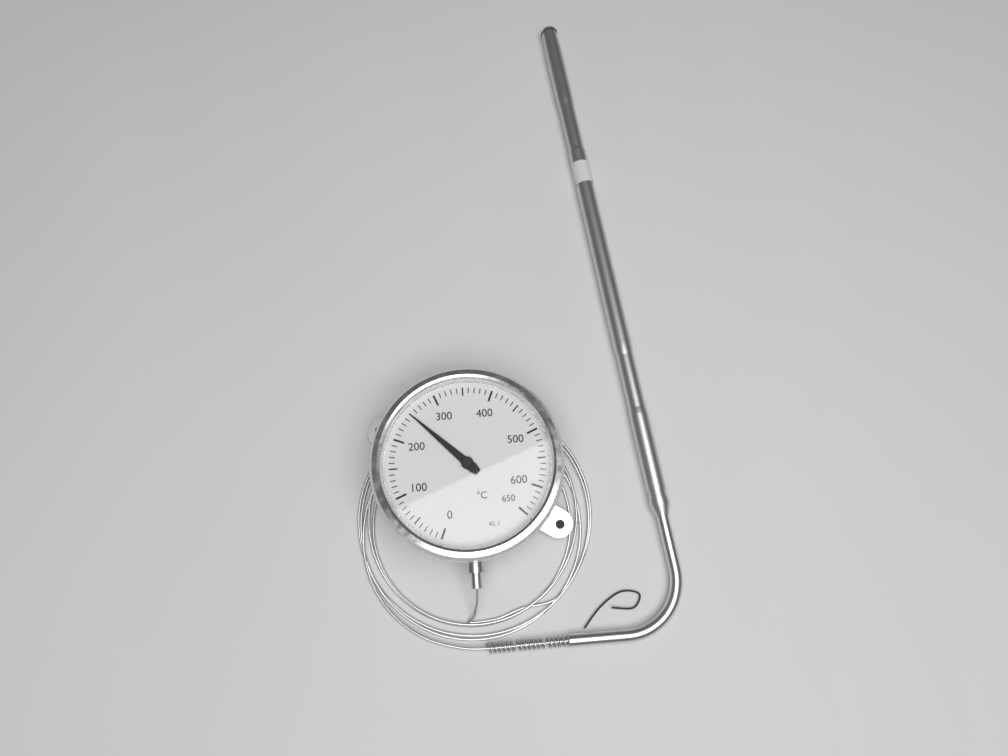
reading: 250 °C
